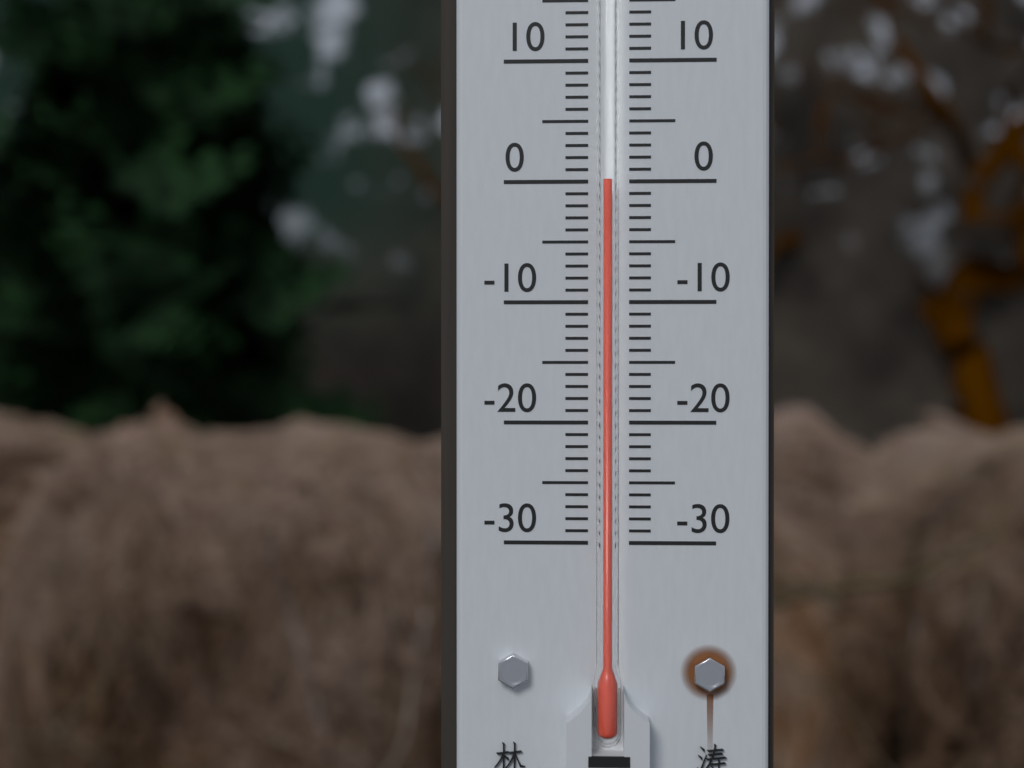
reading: 0 °C
